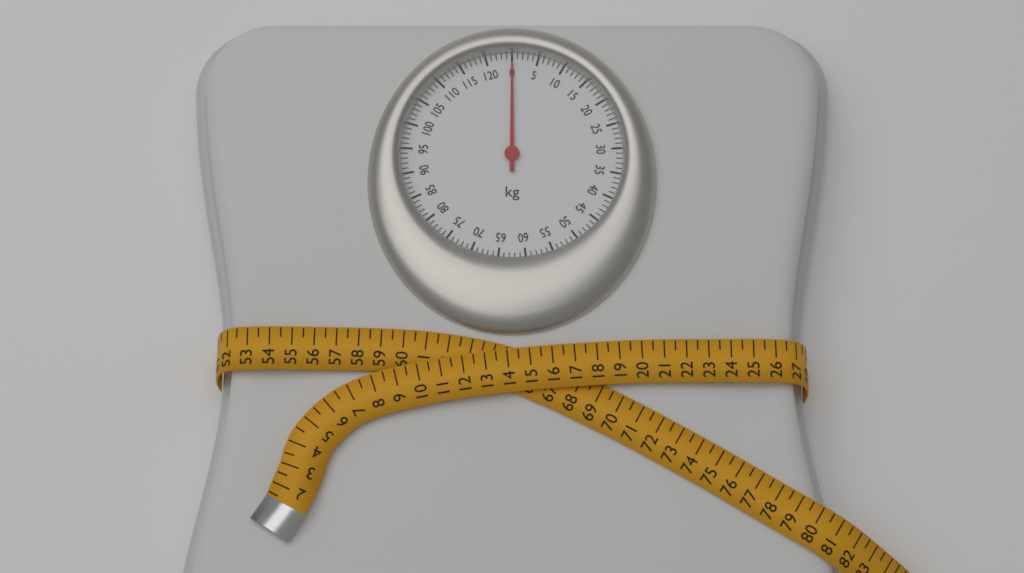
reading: 0 kg
